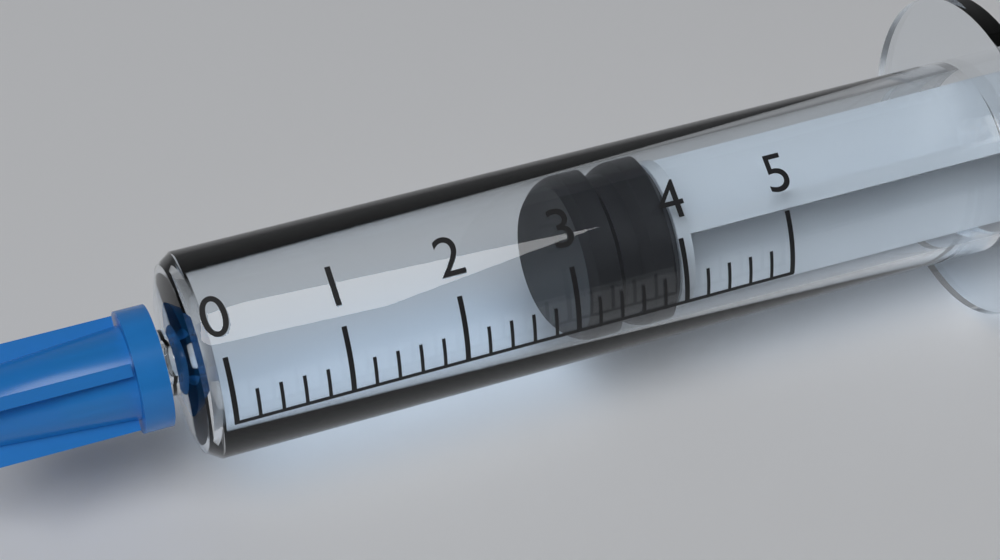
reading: 3.2 (no unit)
